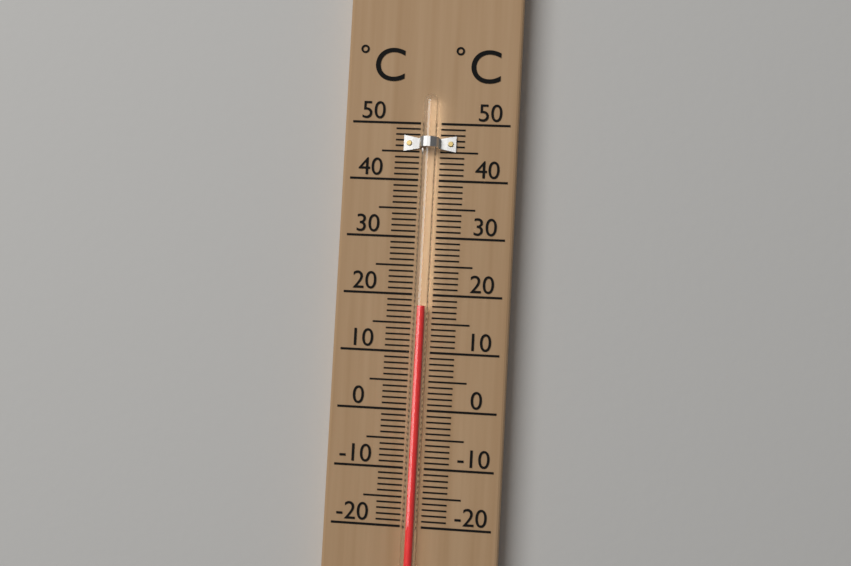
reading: 18 °C
